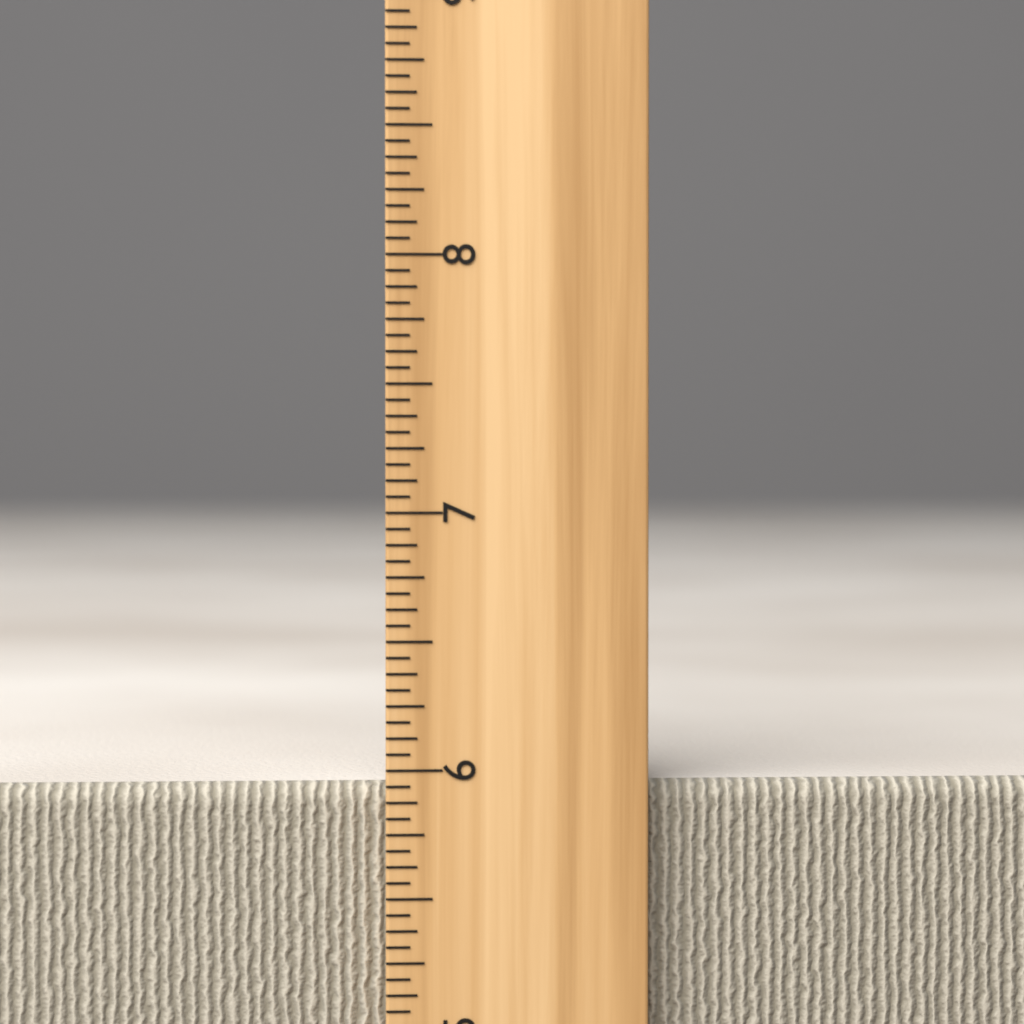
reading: 5.9375 inch
